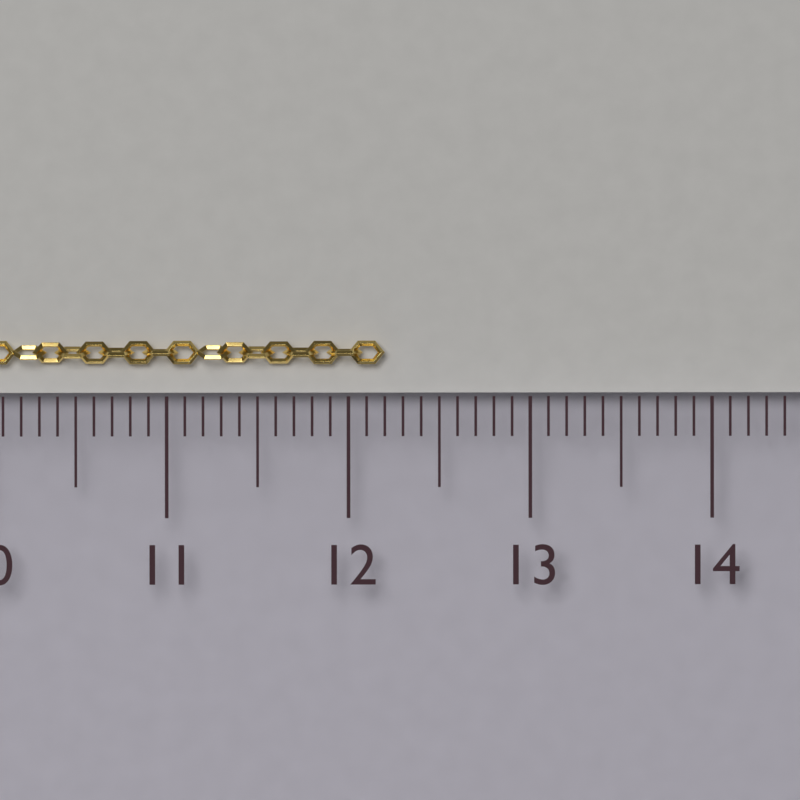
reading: 12.2 cm
